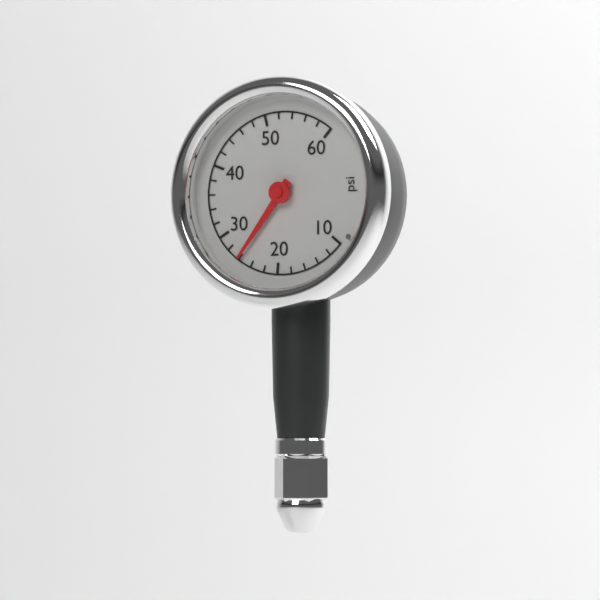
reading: 26 psi
